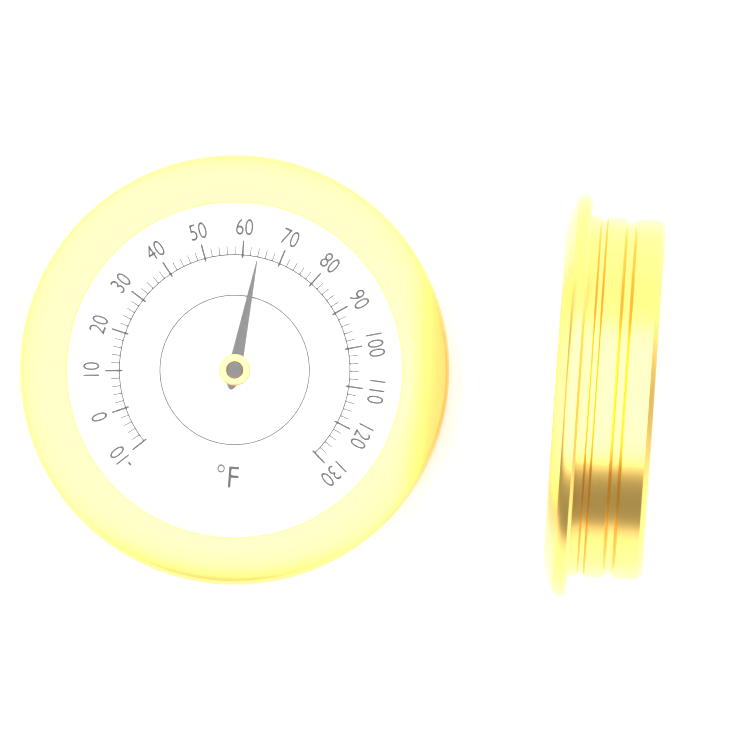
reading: 64 °F
